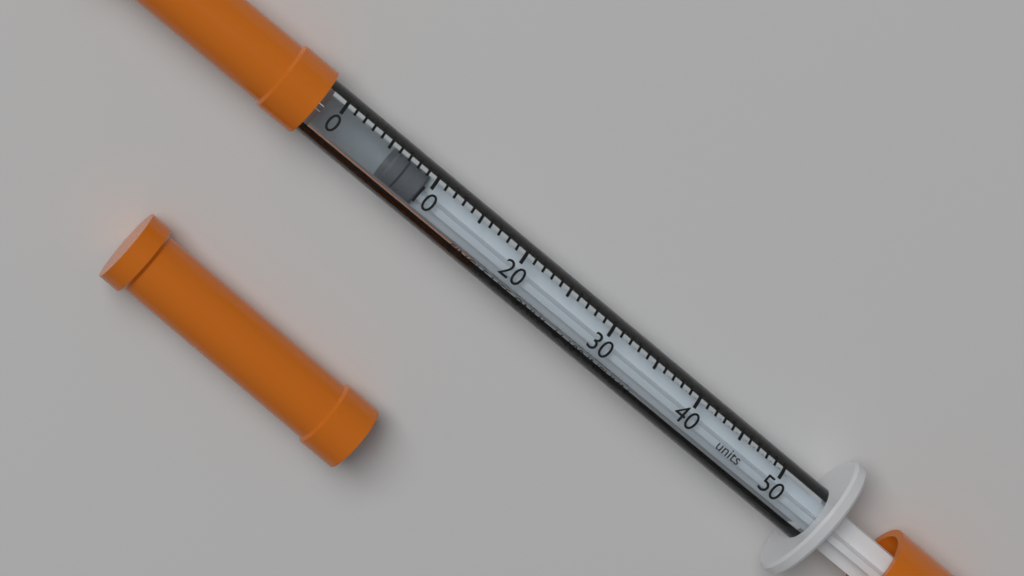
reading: 6 units
